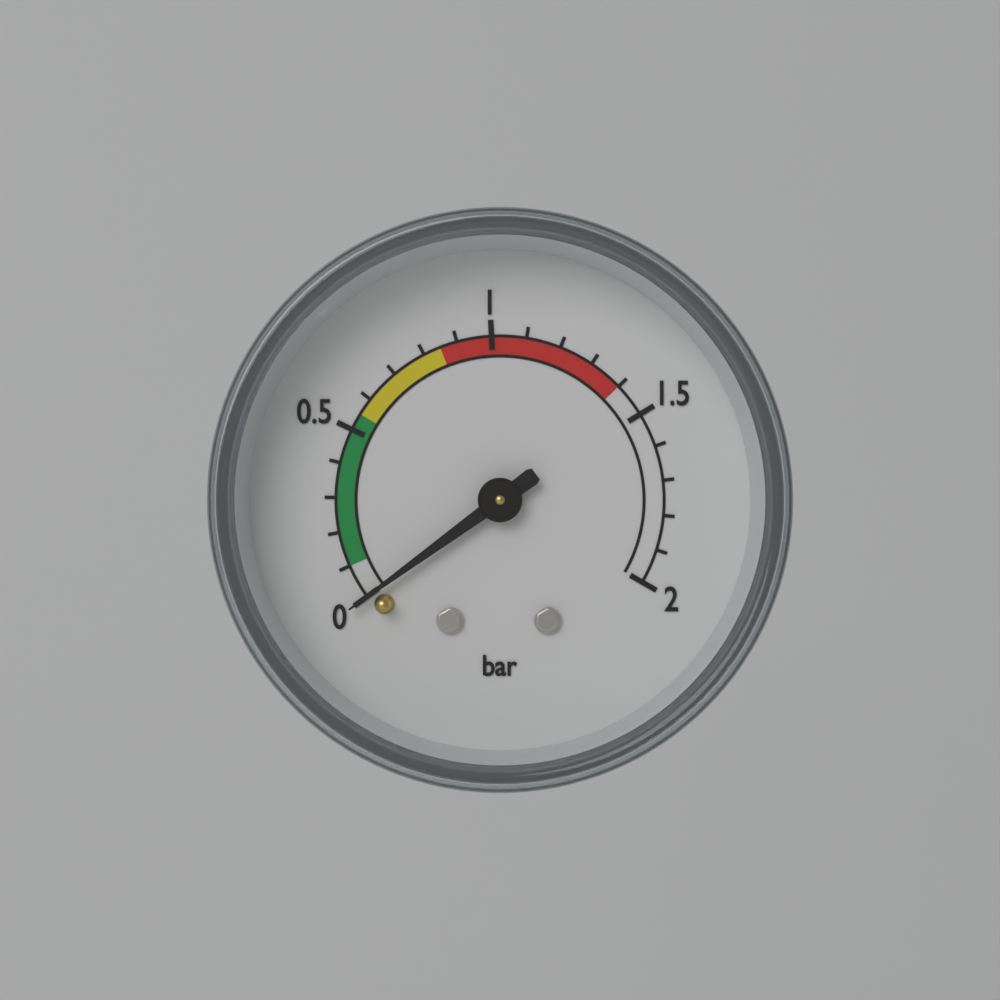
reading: 0.0 bar
